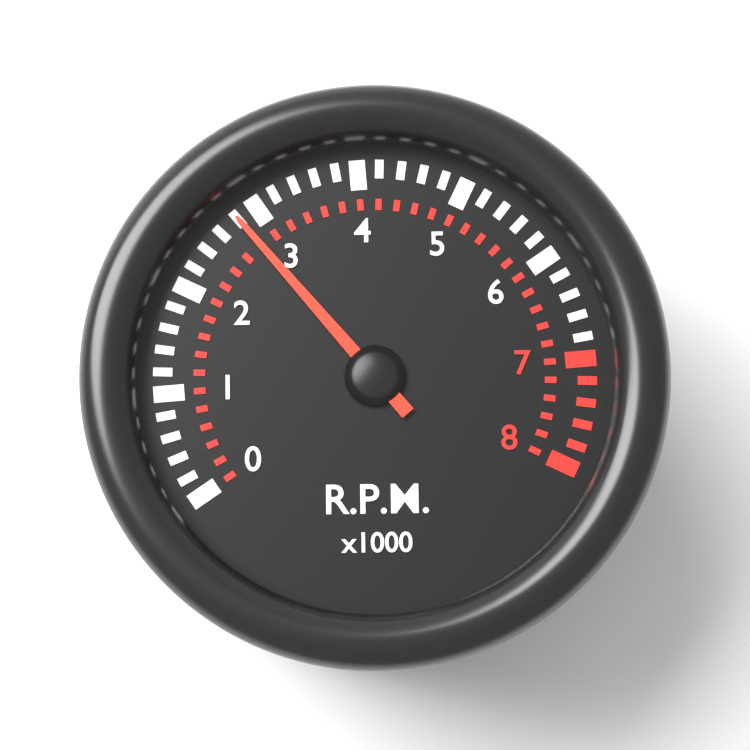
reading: 2.8 x1000 RPM
